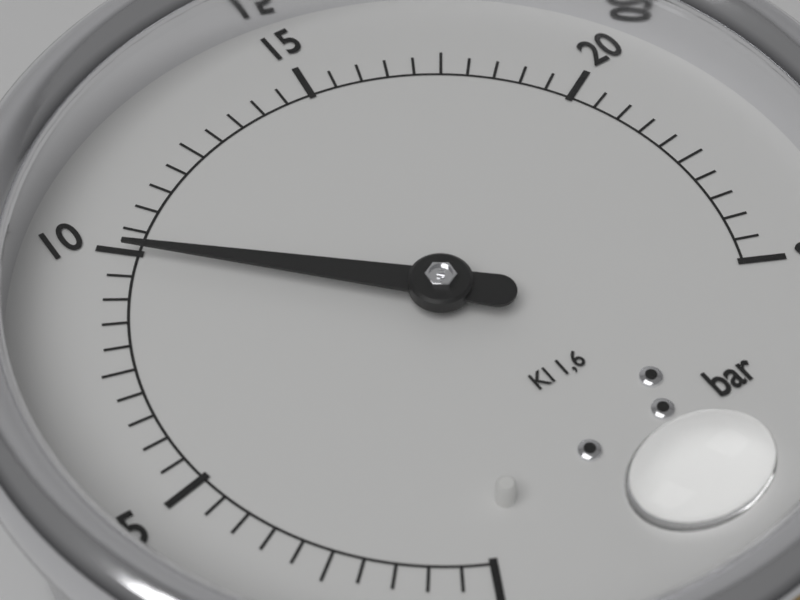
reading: 10.0 bar
